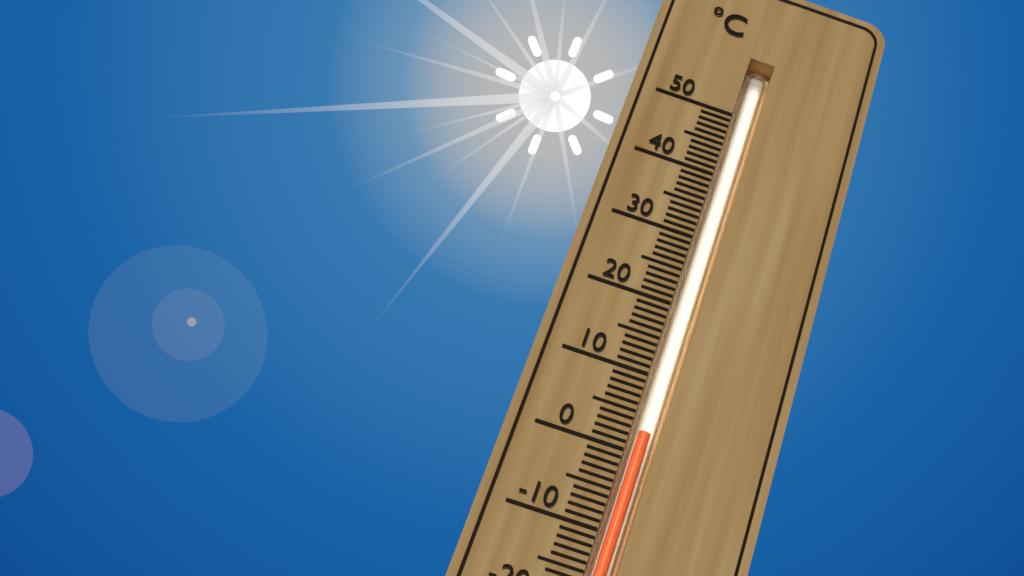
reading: 3 °C
